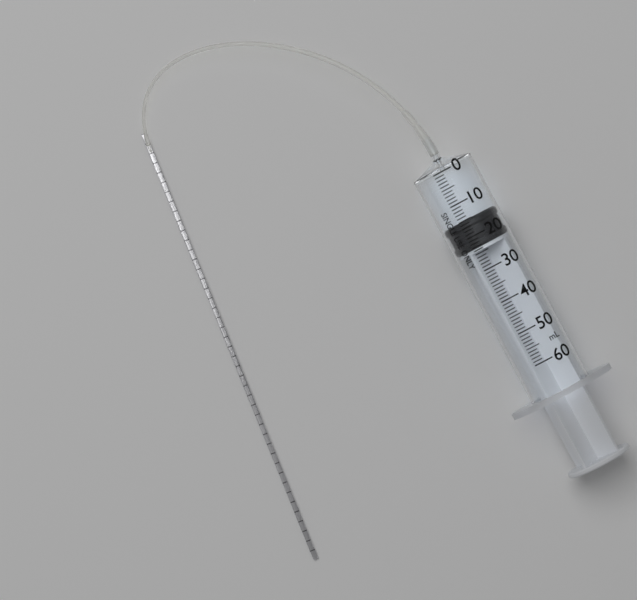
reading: 15 ml
